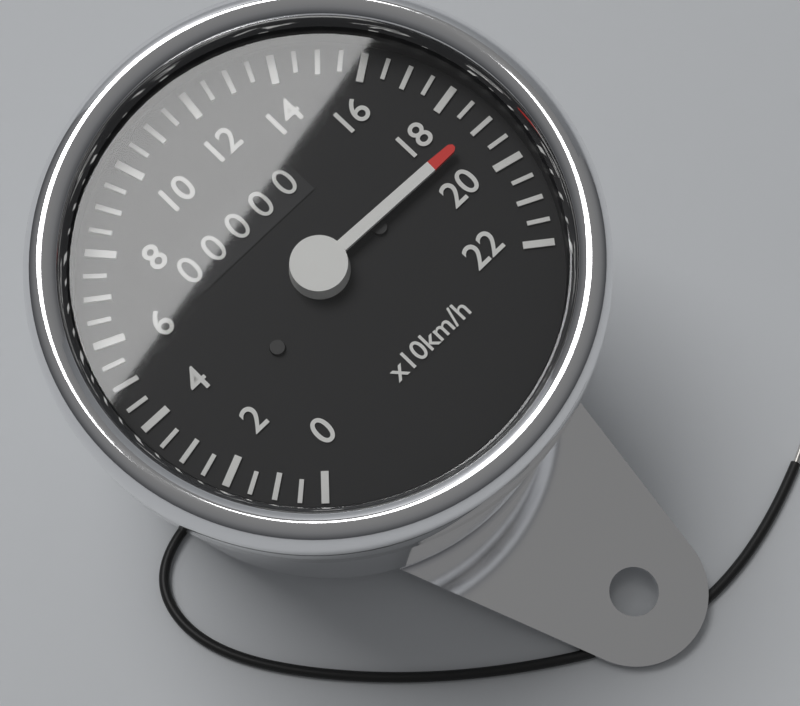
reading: 190 km/h
